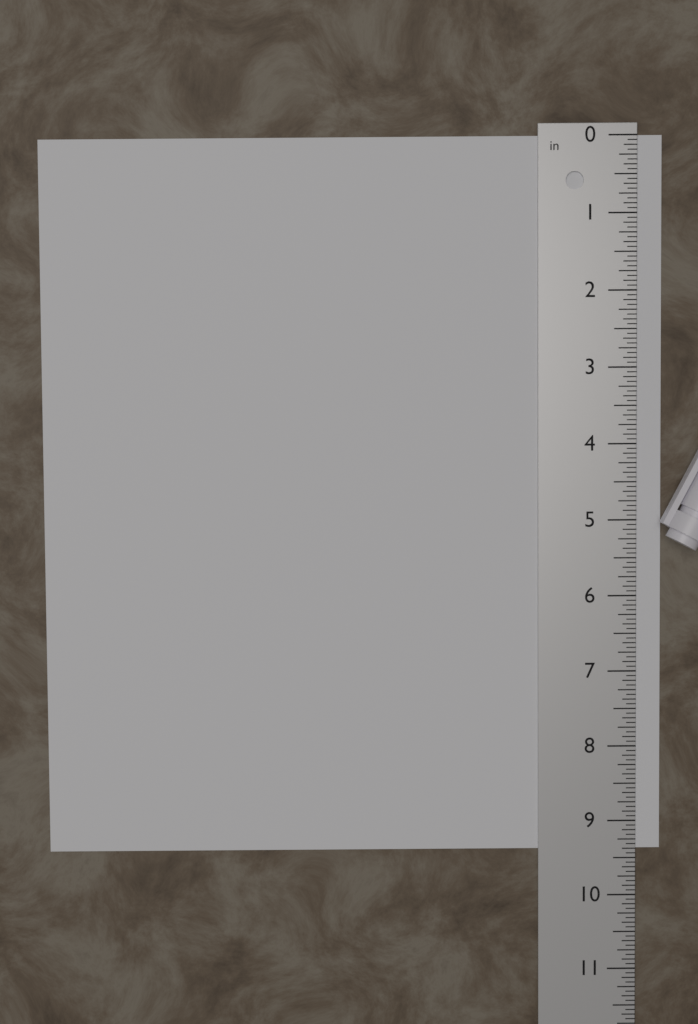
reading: 9.3750 in
